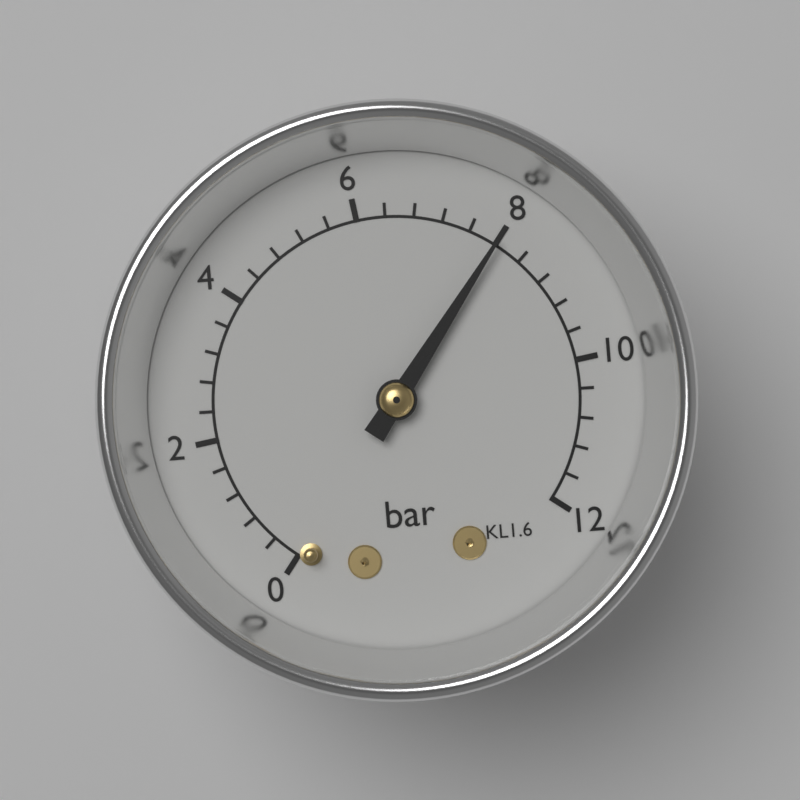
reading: 8.0 bar
